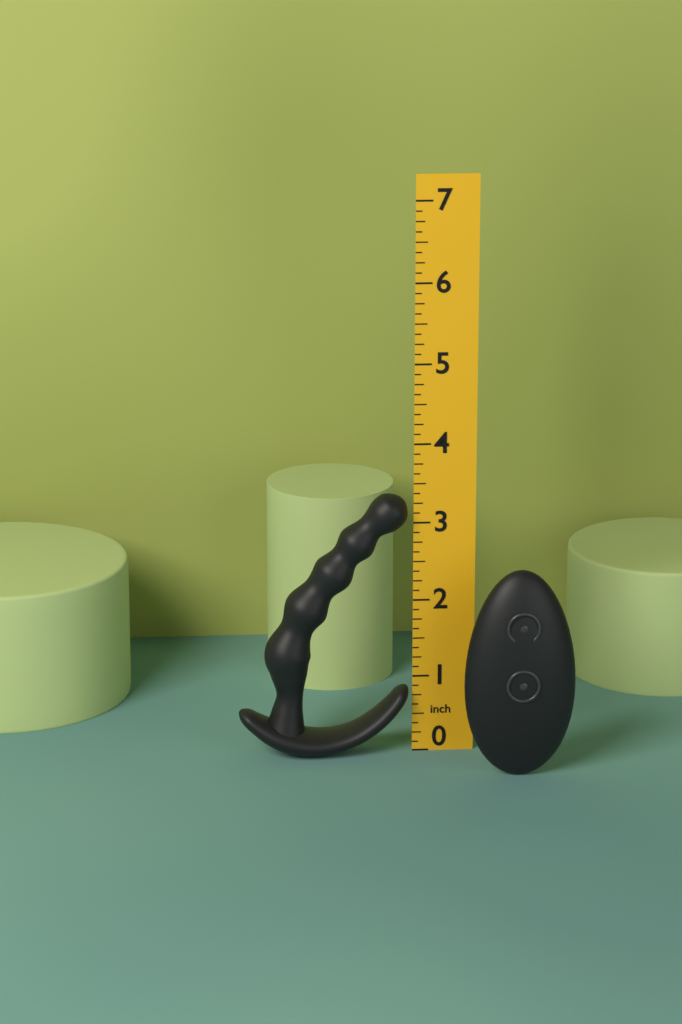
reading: 3.375 in
